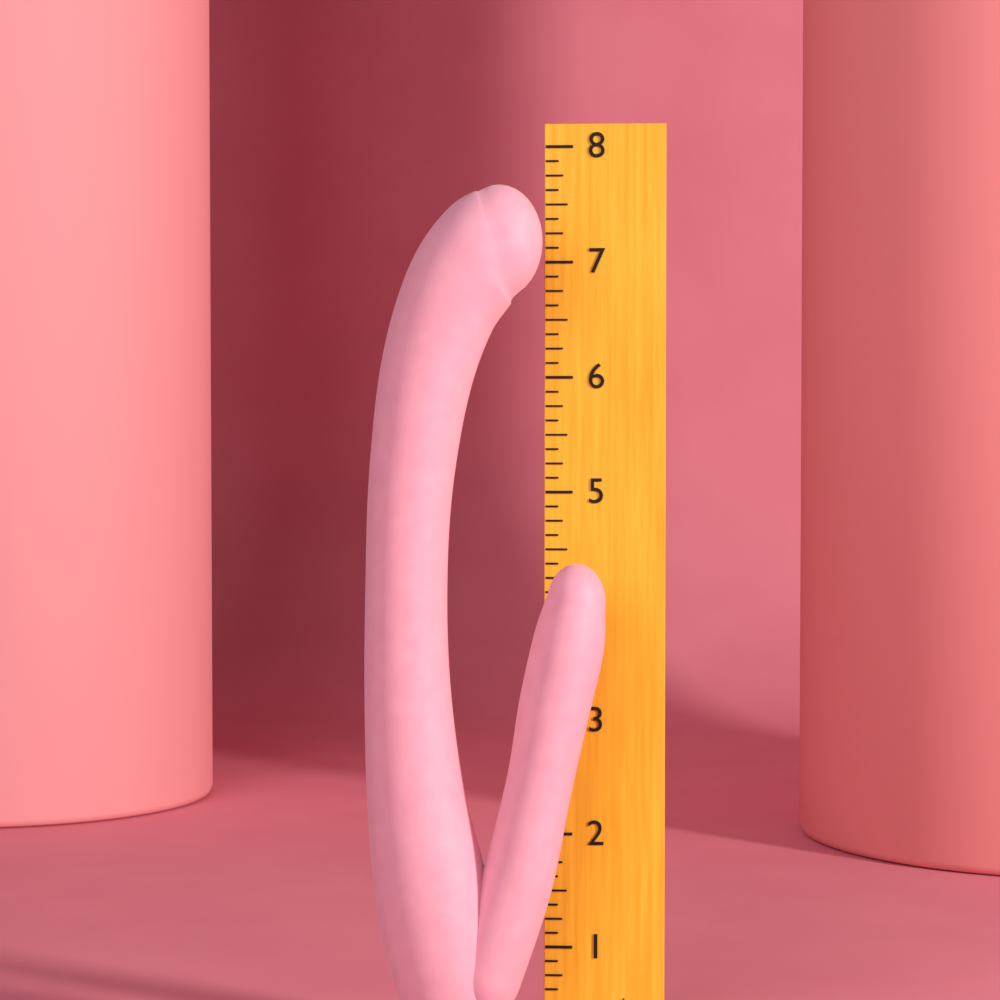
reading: 7.625 in
